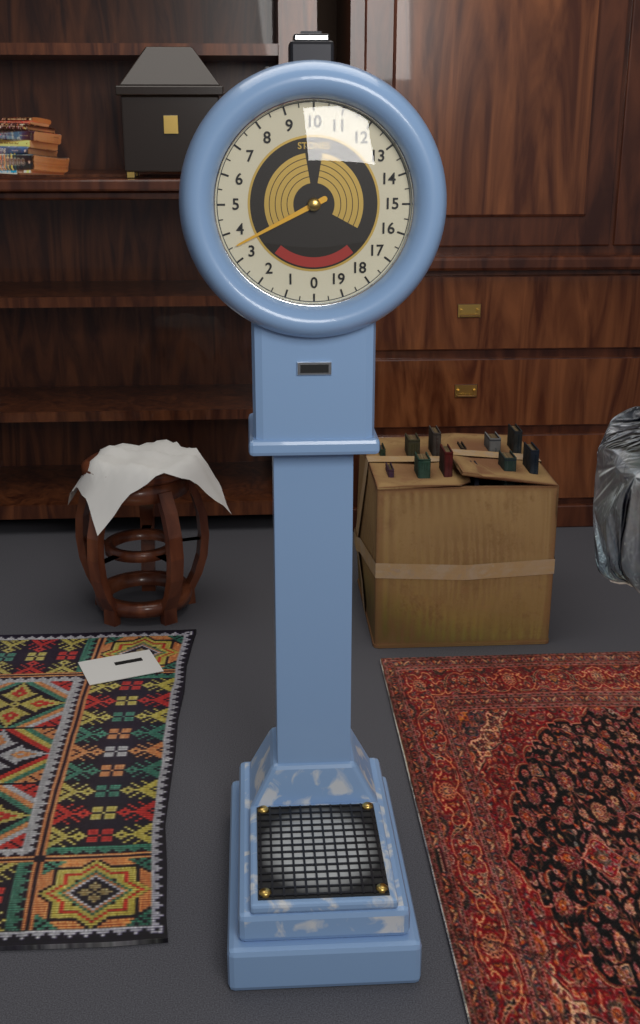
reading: 3.5 stones
